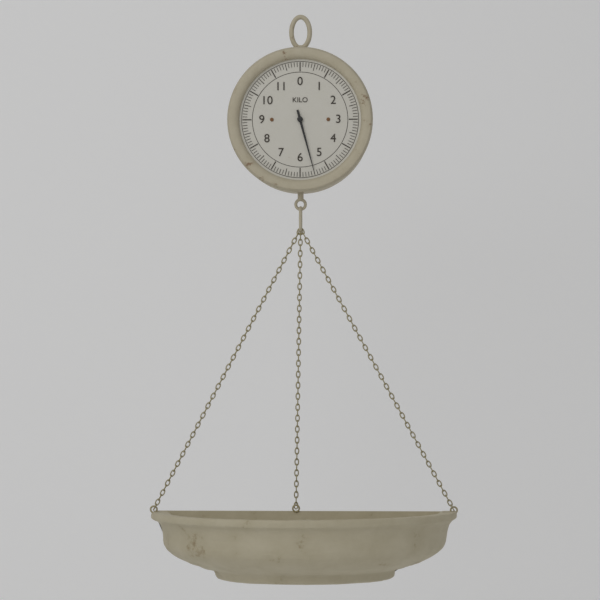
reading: 5.5 kg
